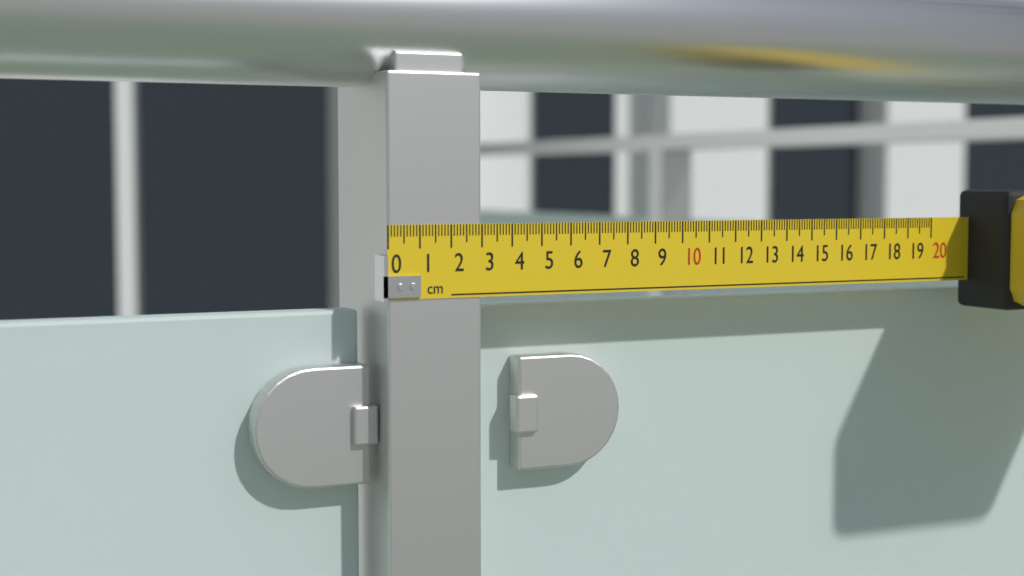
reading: 3.0 cm
